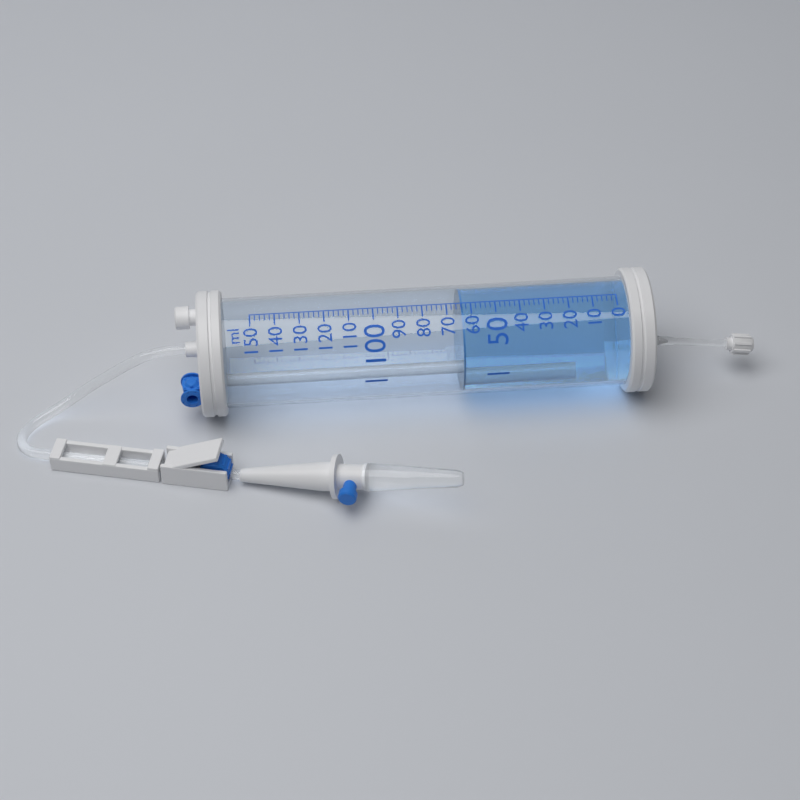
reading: 64 ml
